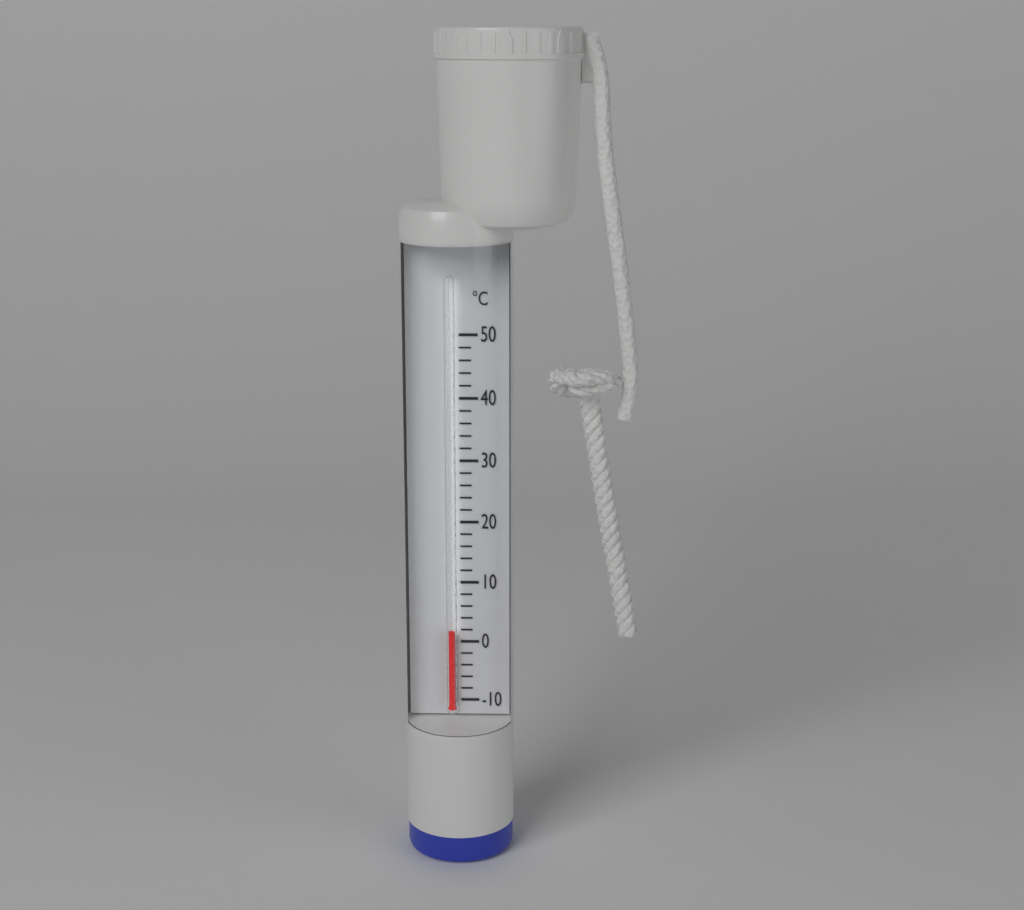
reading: 2 °C
